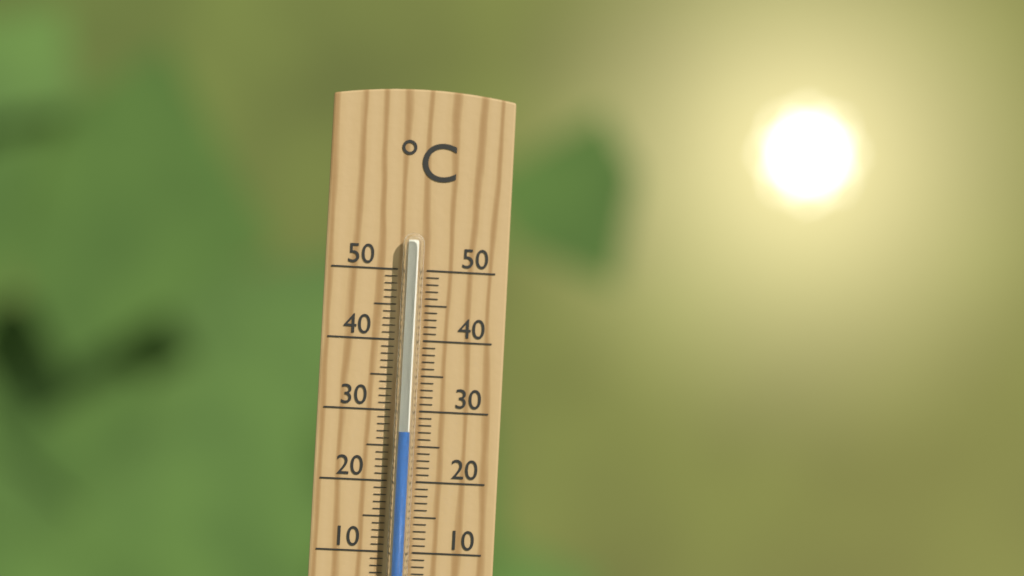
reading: 27 °C
